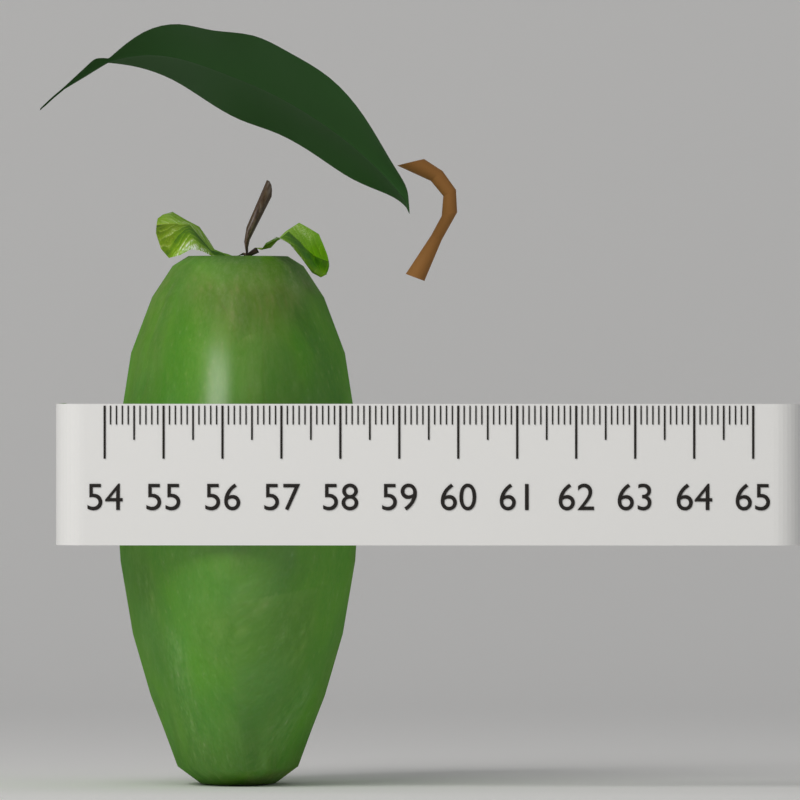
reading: 58.2 (no unit)
